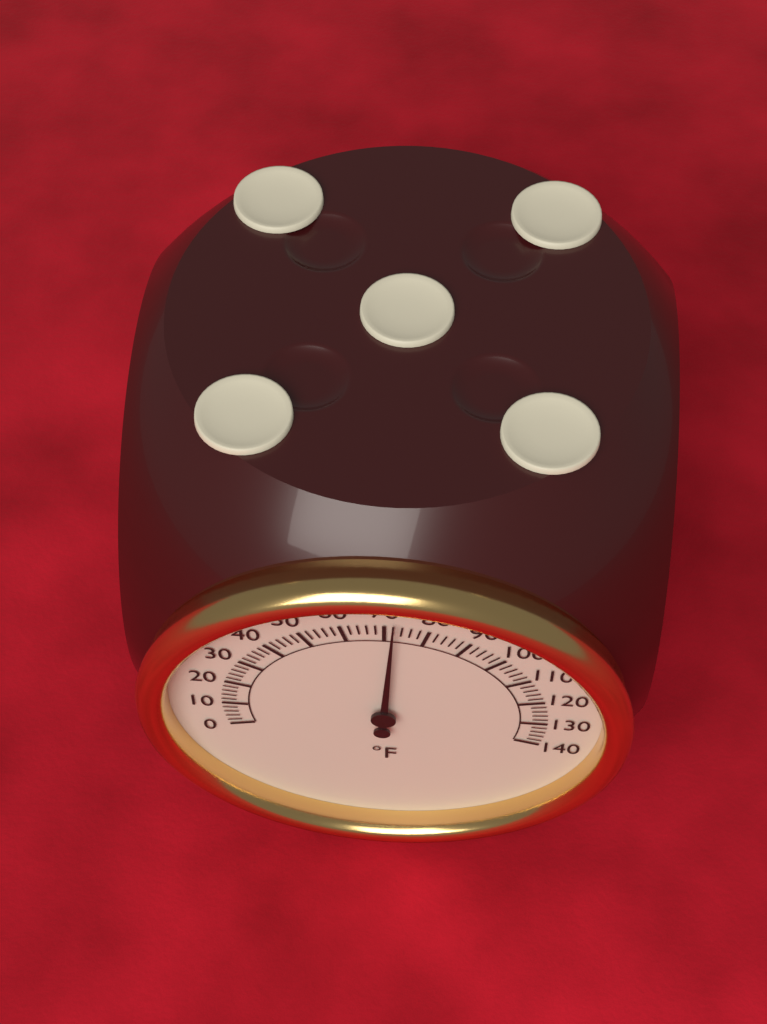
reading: 72 °F
